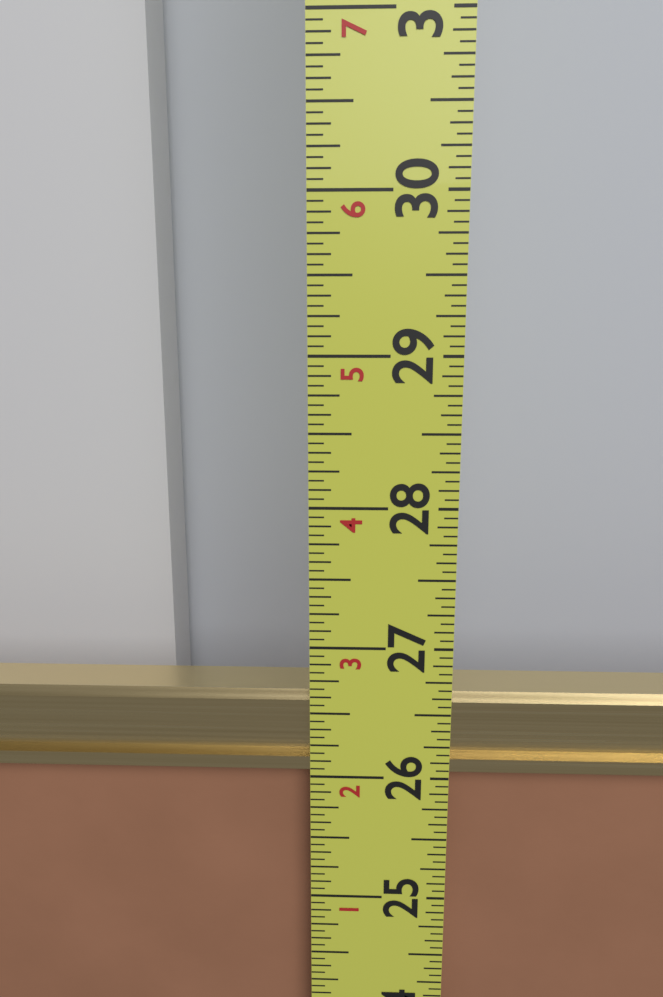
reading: 26.6250 in
